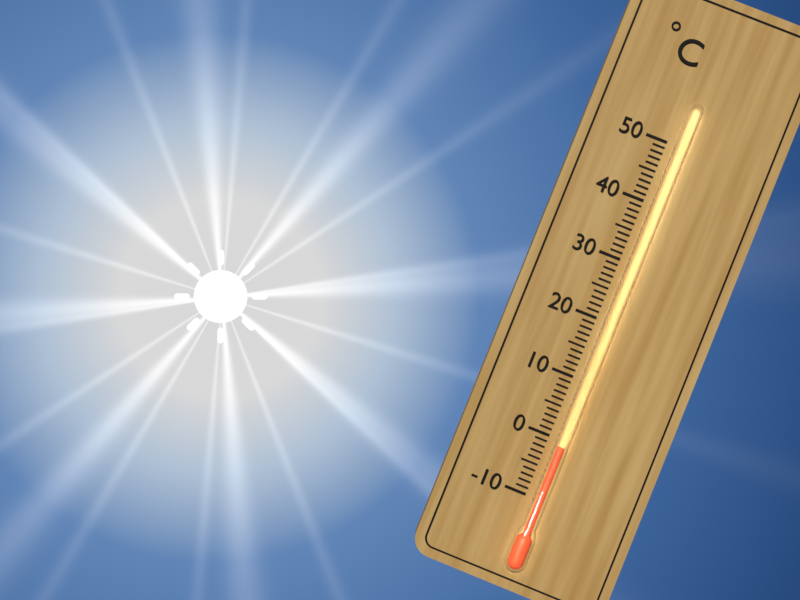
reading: -1 °C
